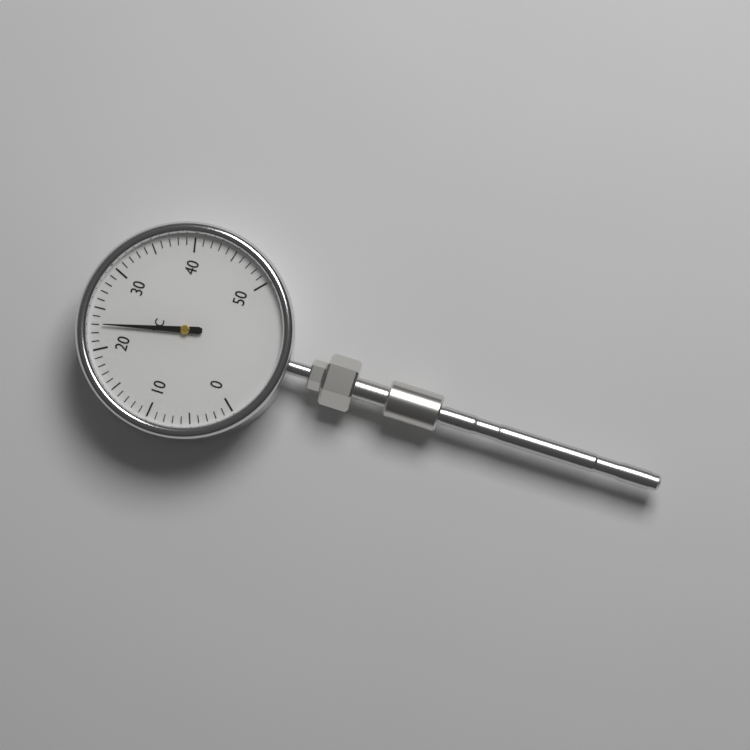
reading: 23 °C
